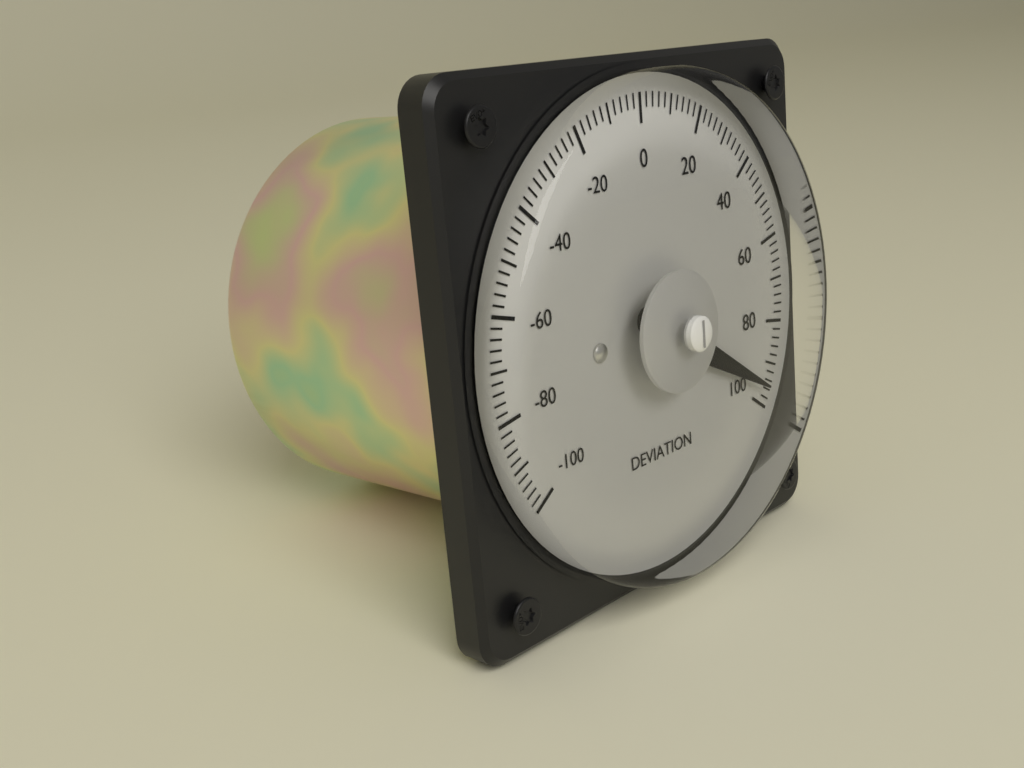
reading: 96 (no unit)
